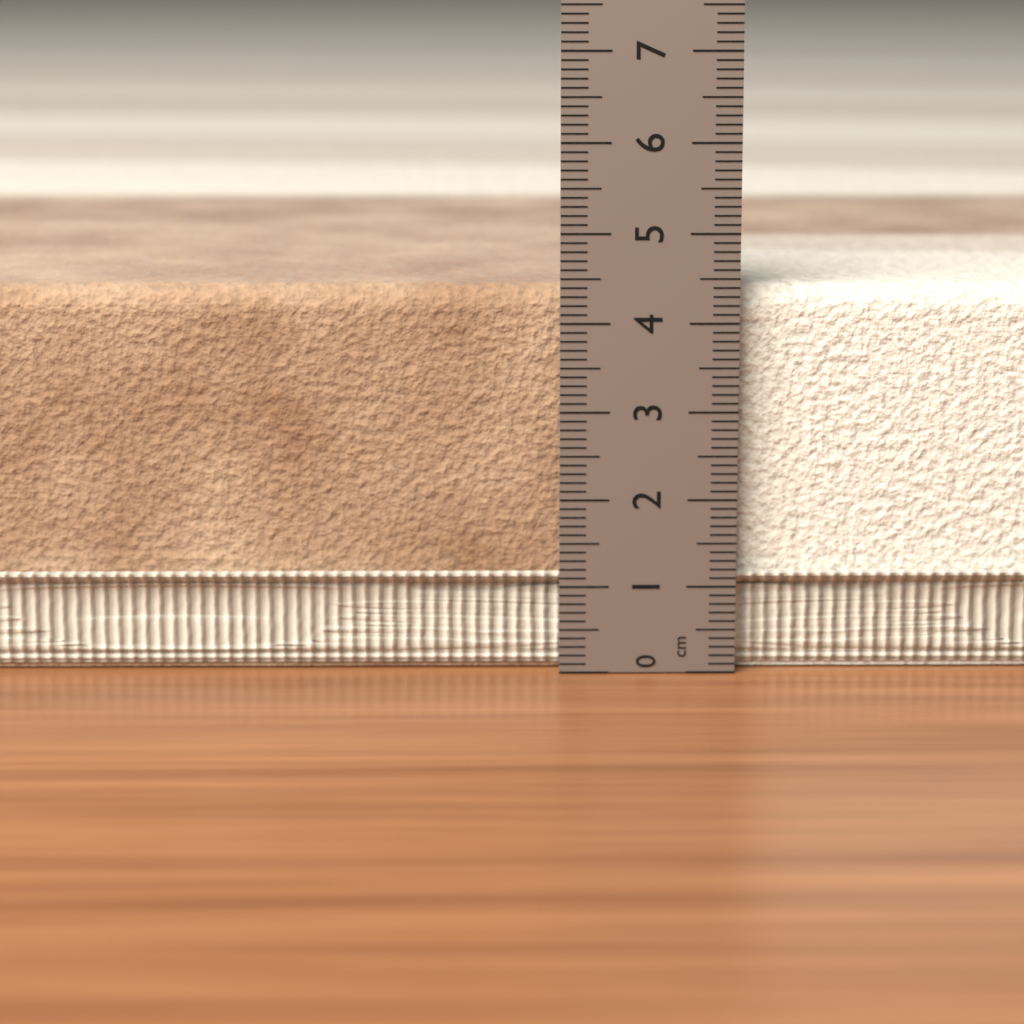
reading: 4.4 cm
